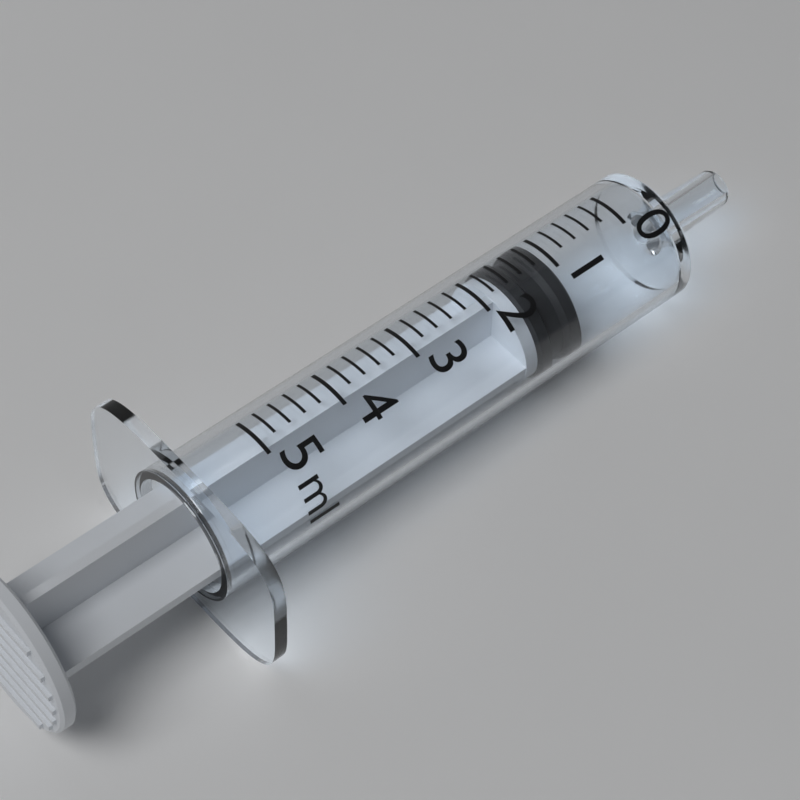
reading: 1.0 ml
